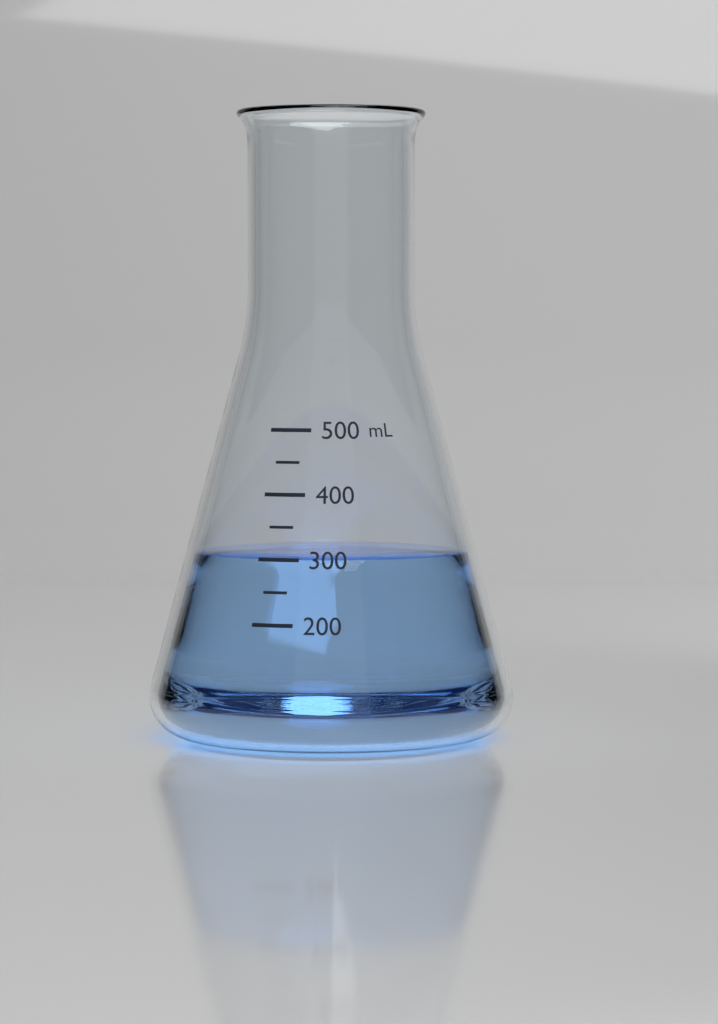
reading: 300 mL
